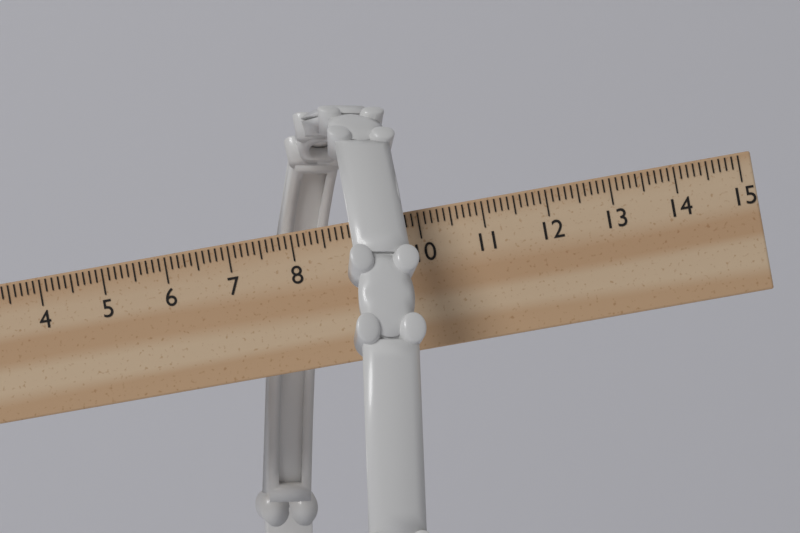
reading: 10.0 cm
